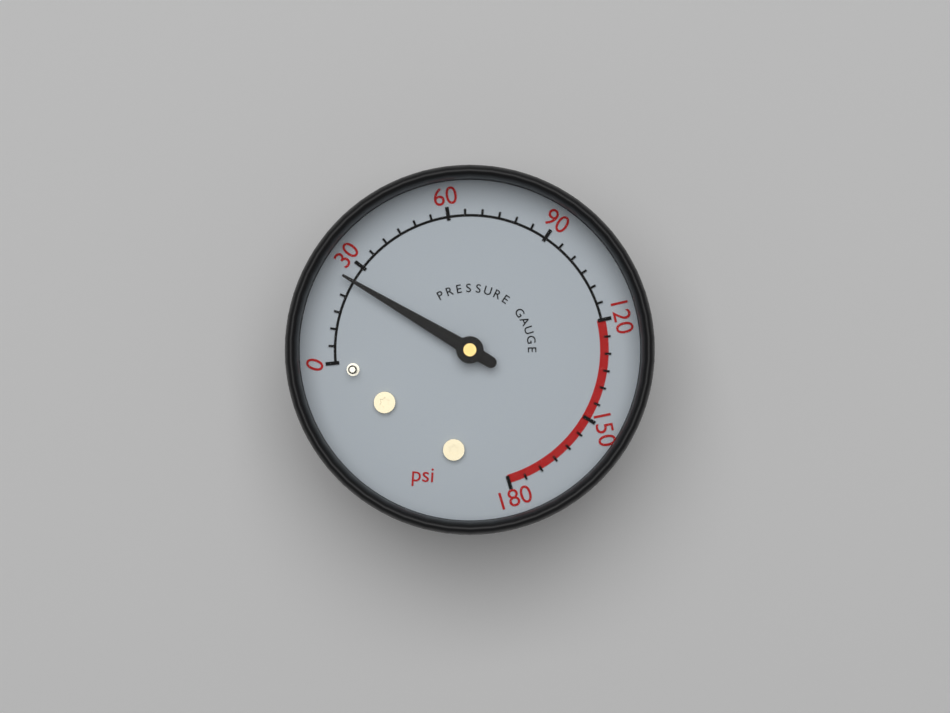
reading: 25 psi
